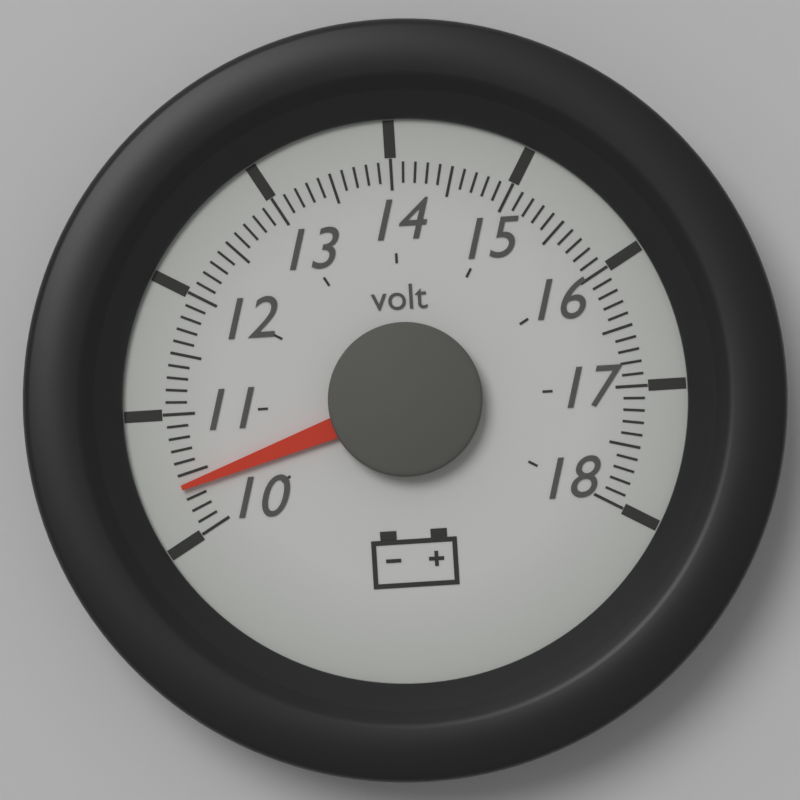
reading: 10.4 volt
